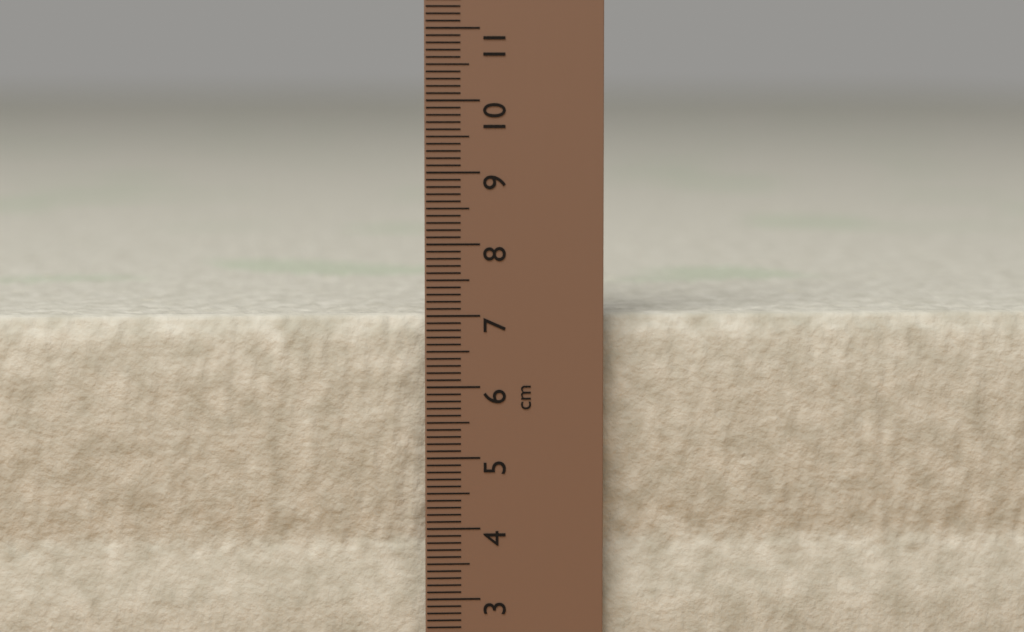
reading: 7.0 cm
